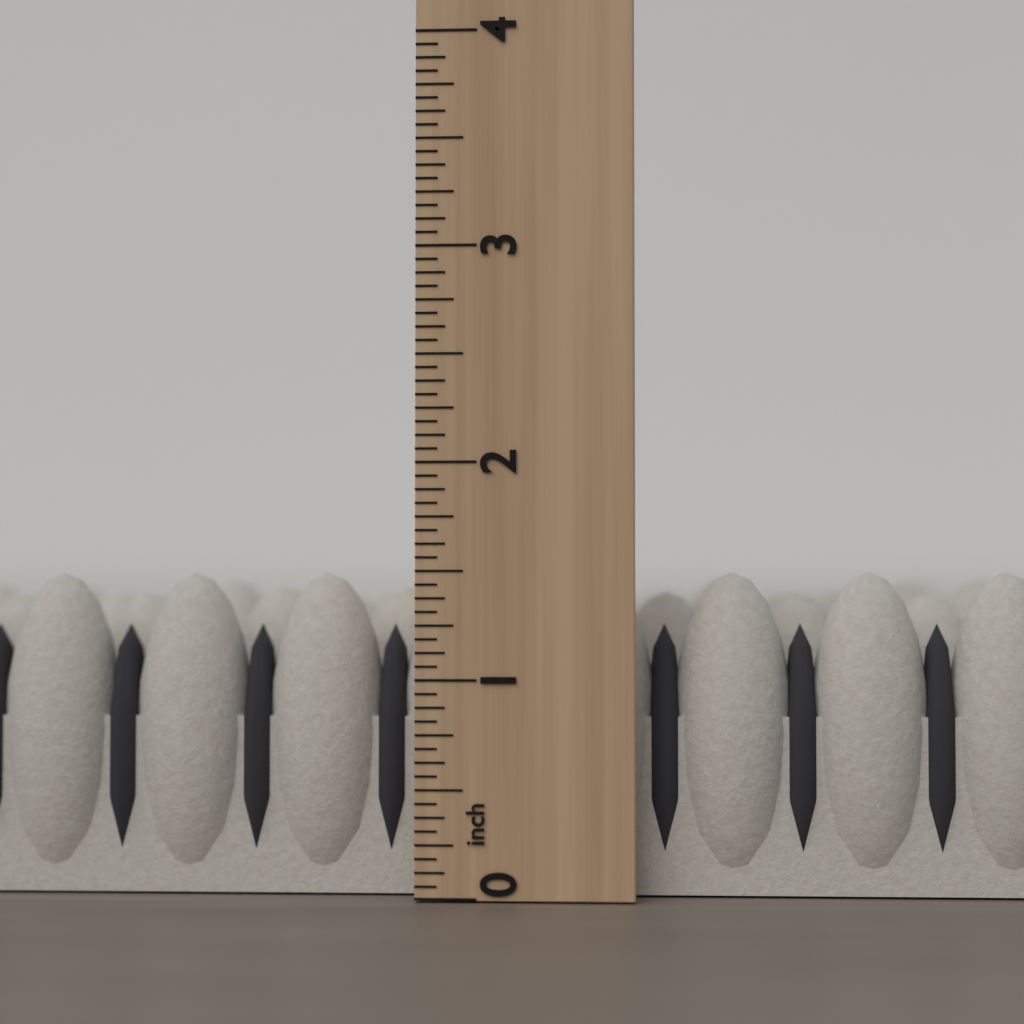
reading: 1.5000 inch
